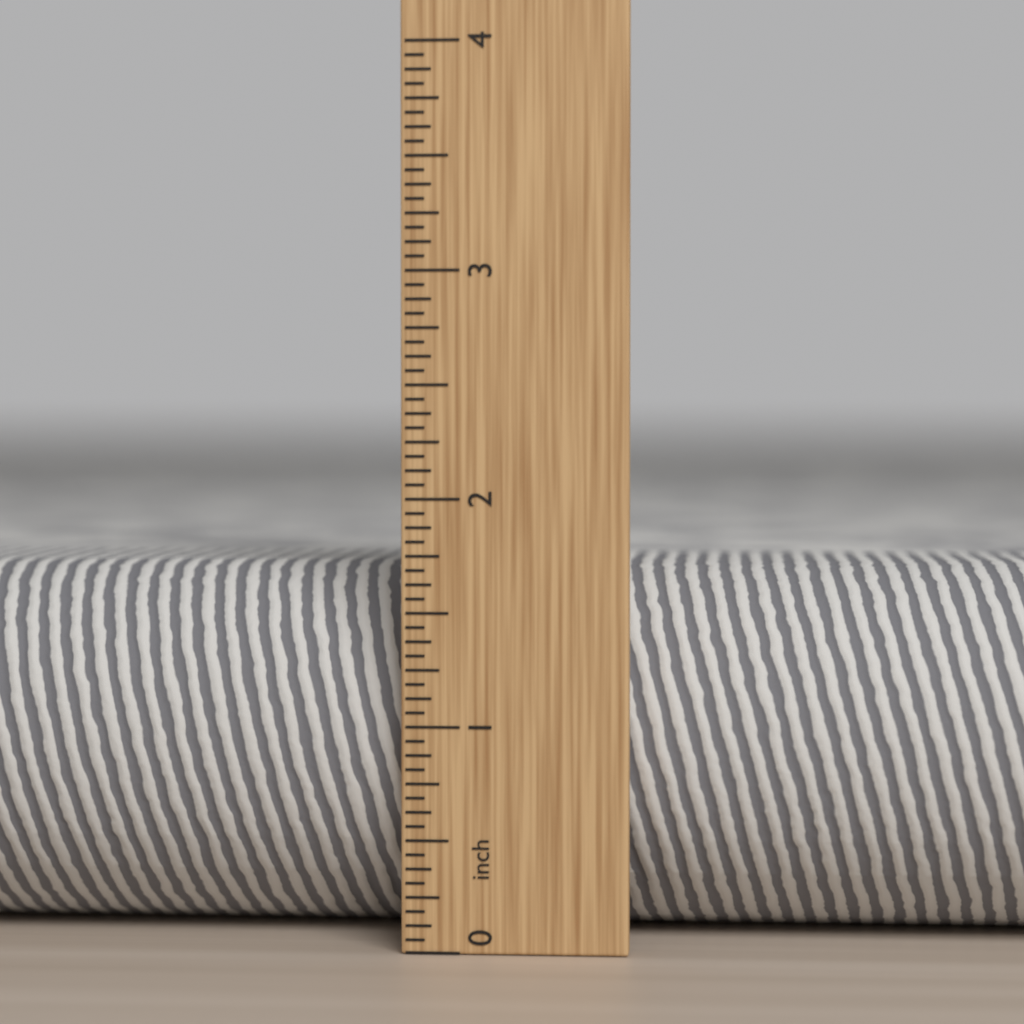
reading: 1.6875 in
